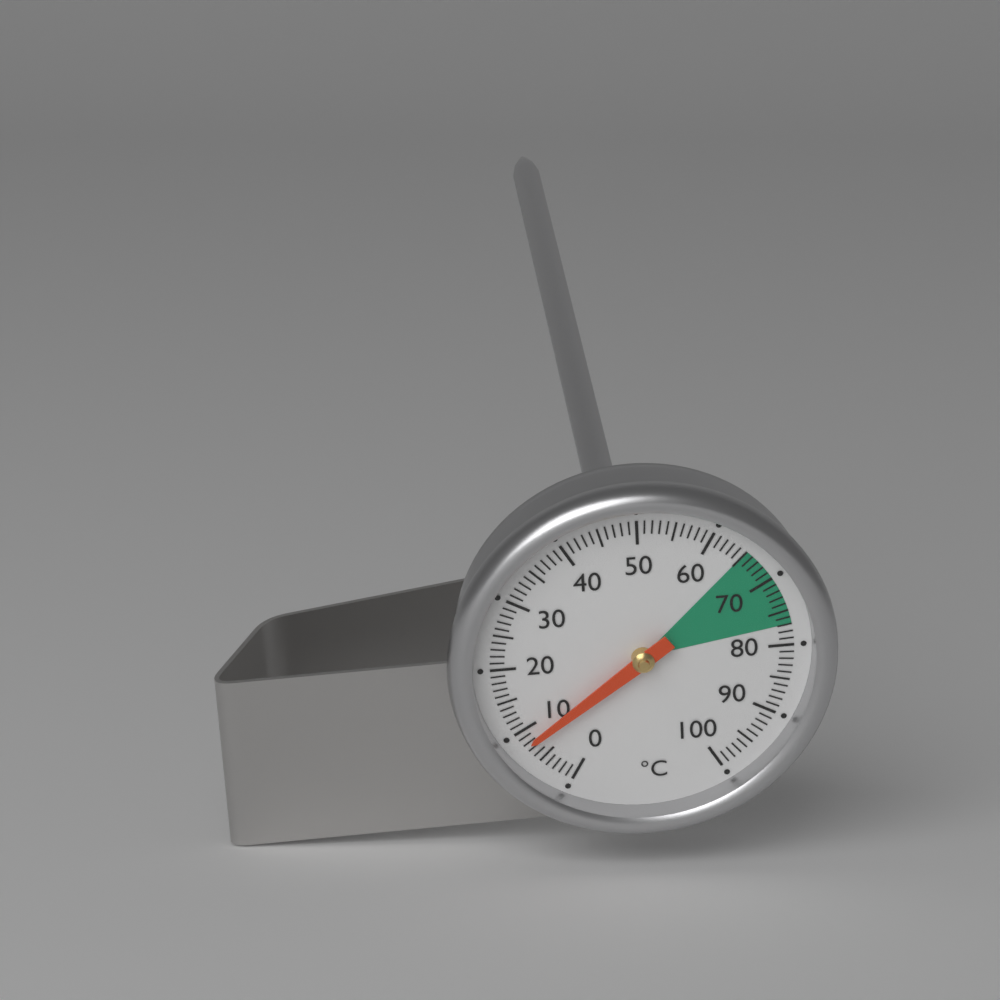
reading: 8 °C
